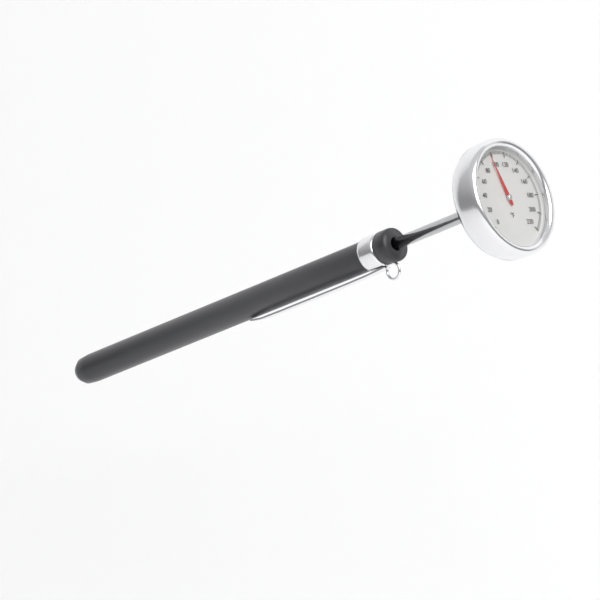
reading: 96 °F
